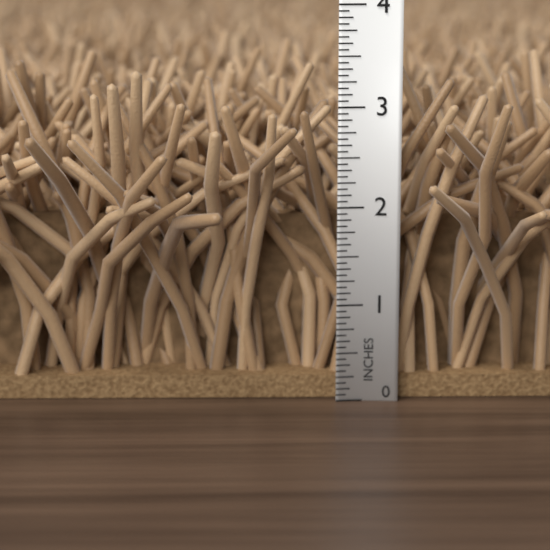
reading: 3.4375 in
